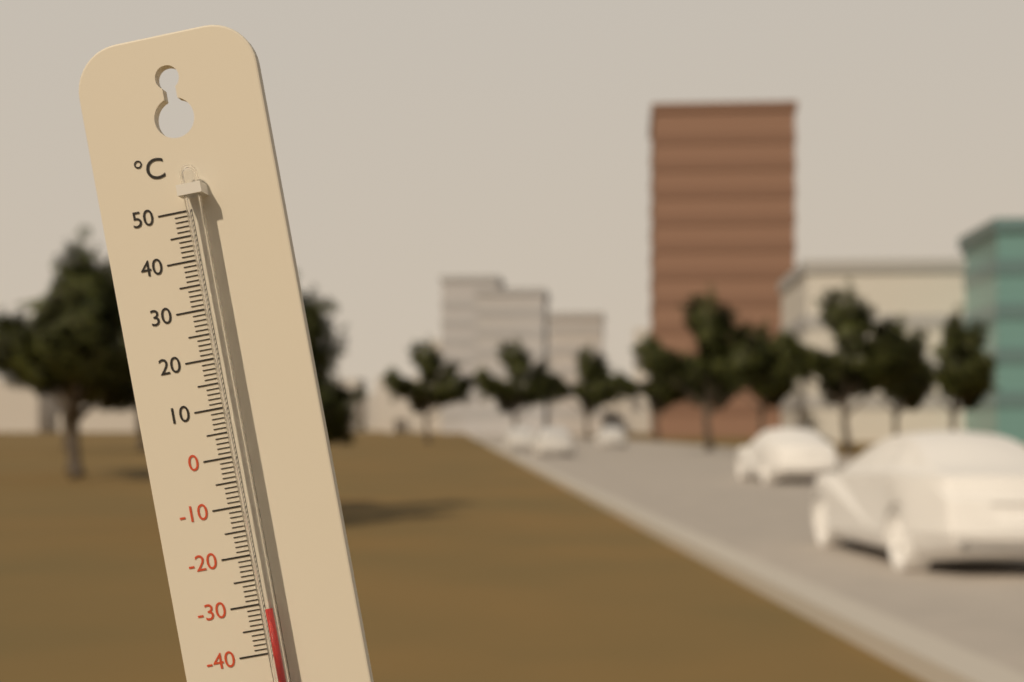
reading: -31 °C
